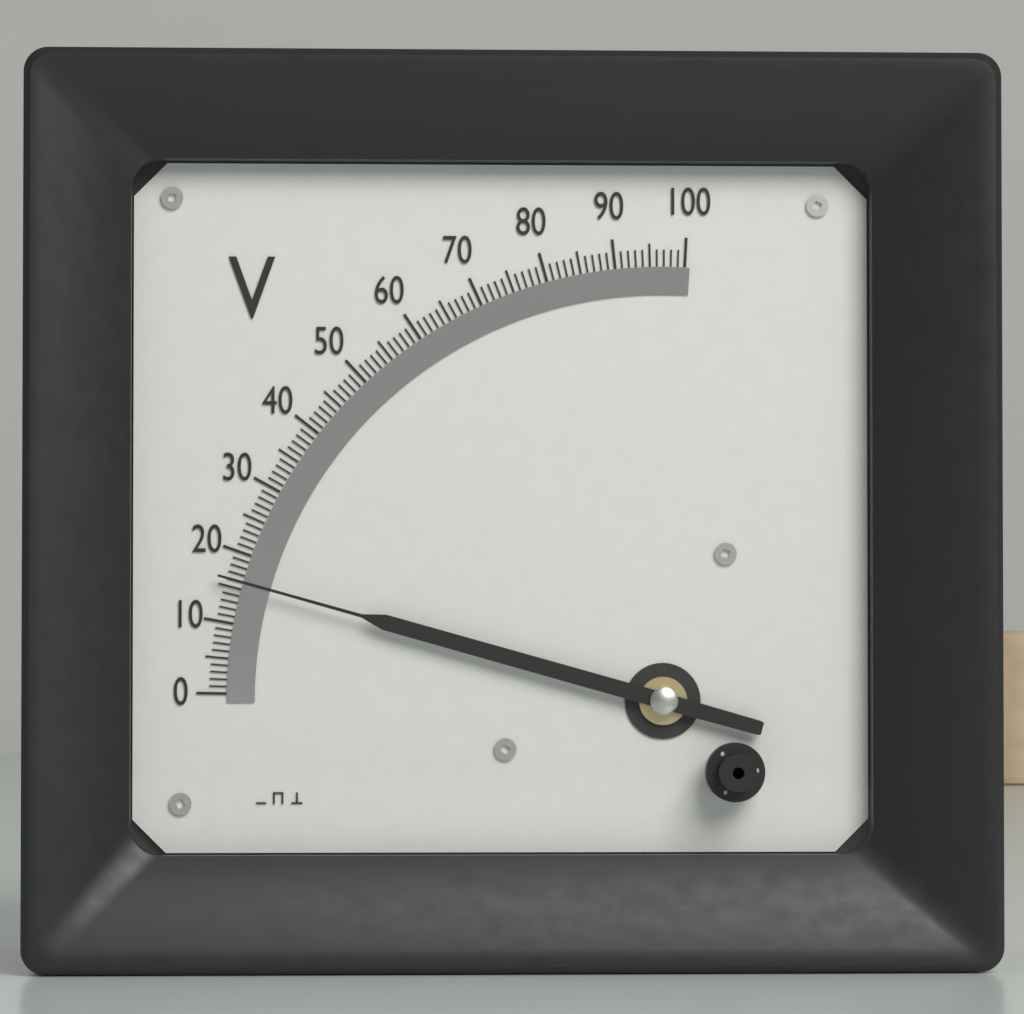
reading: 16 V
